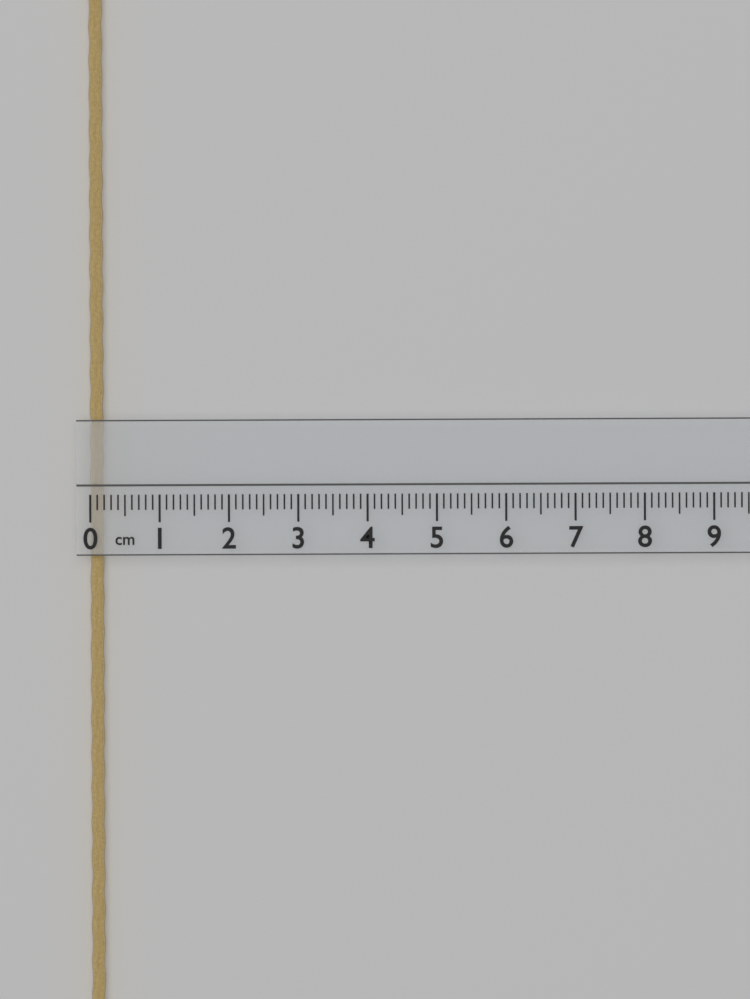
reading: 0.2 cm
